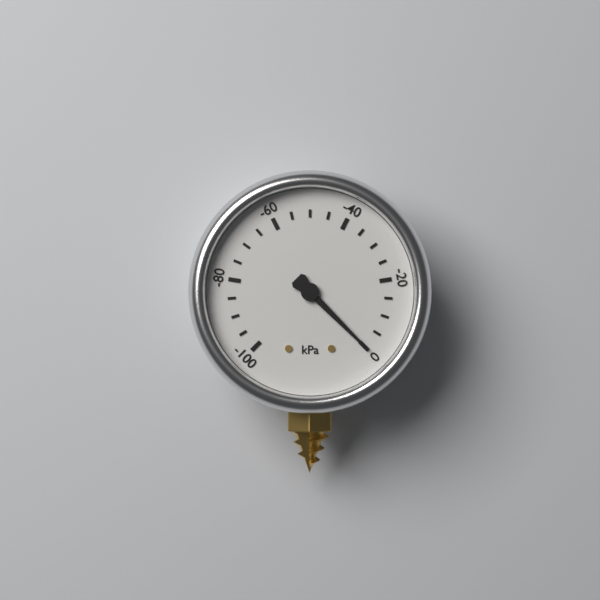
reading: 0 kPa
